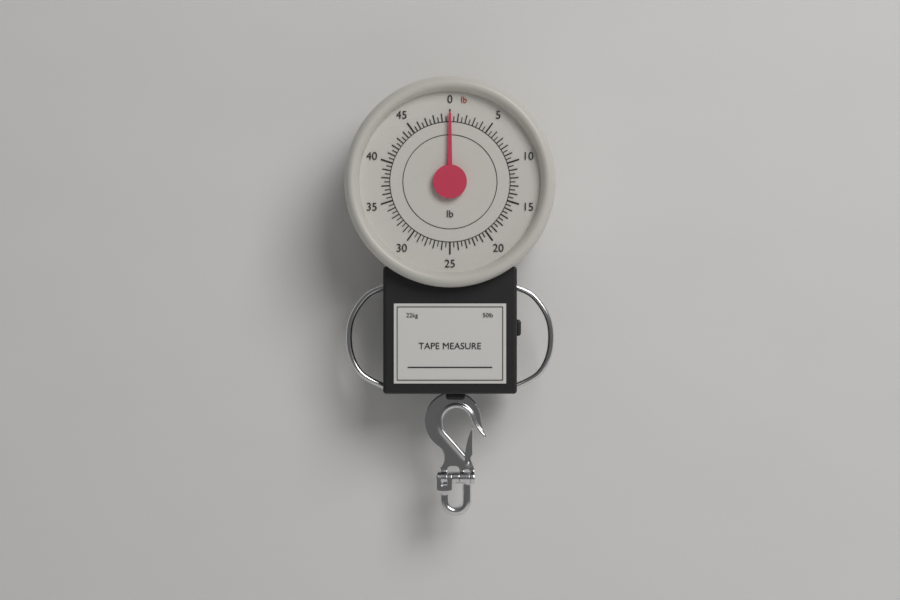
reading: 0.0 lb
